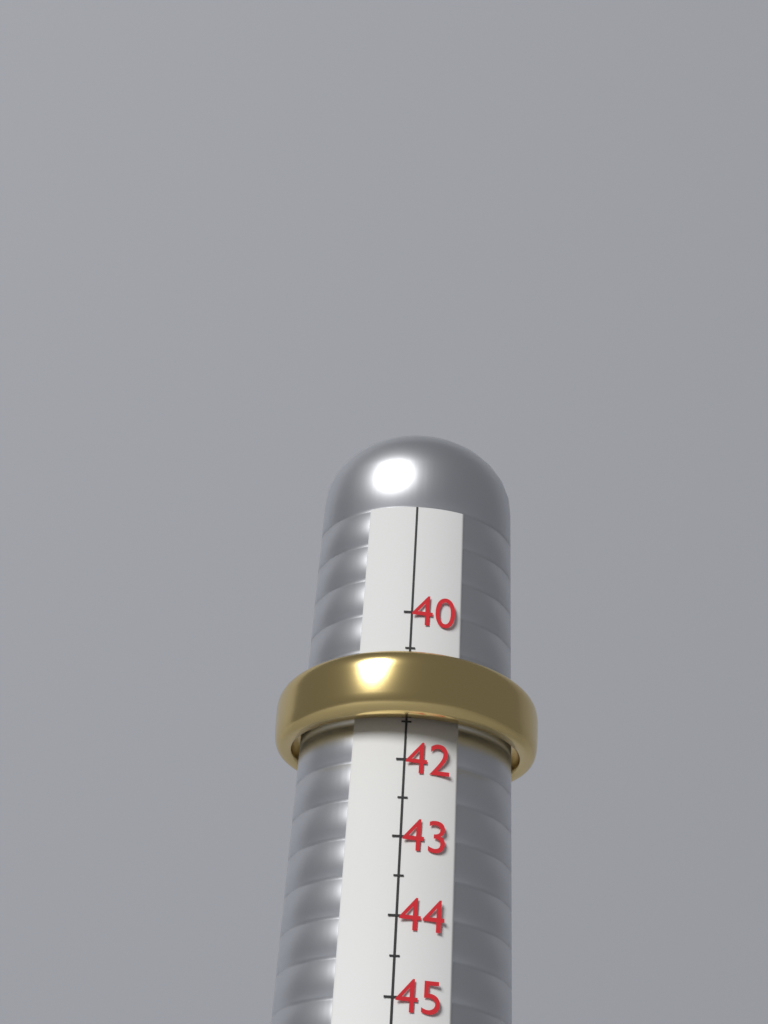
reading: 41.5 (no unit)
